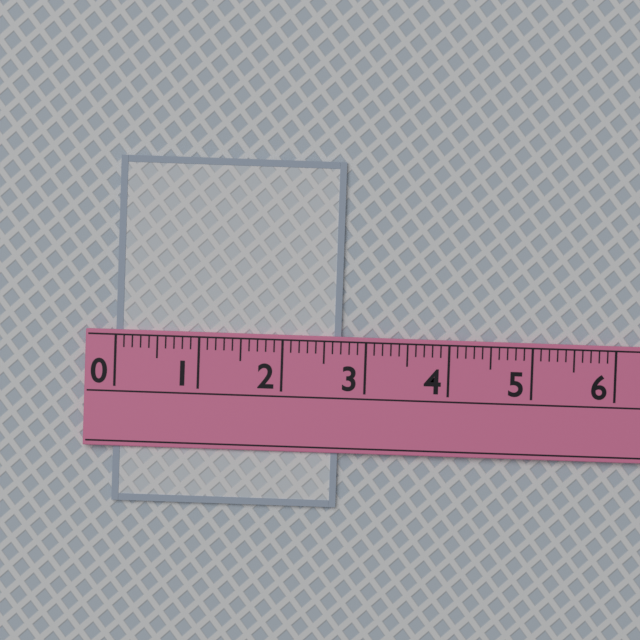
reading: 2.7 (no unit)
